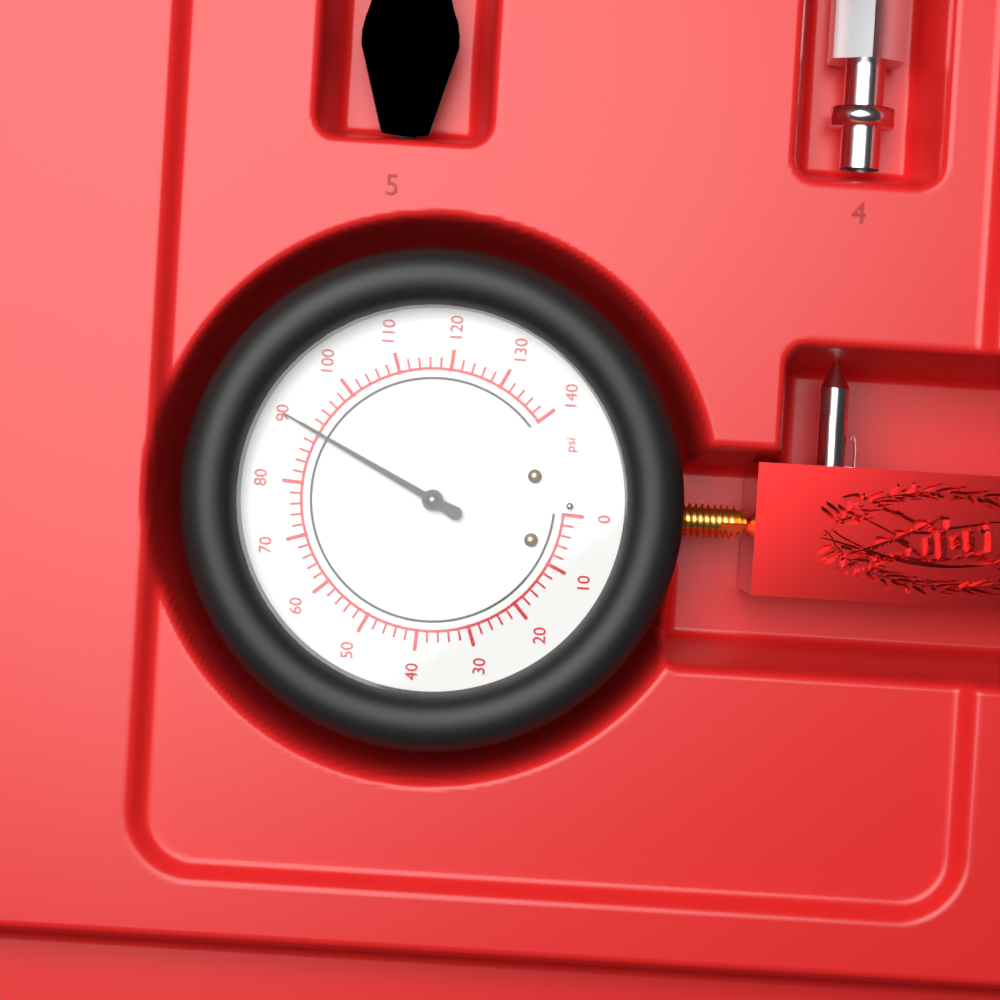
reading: 90 psi
